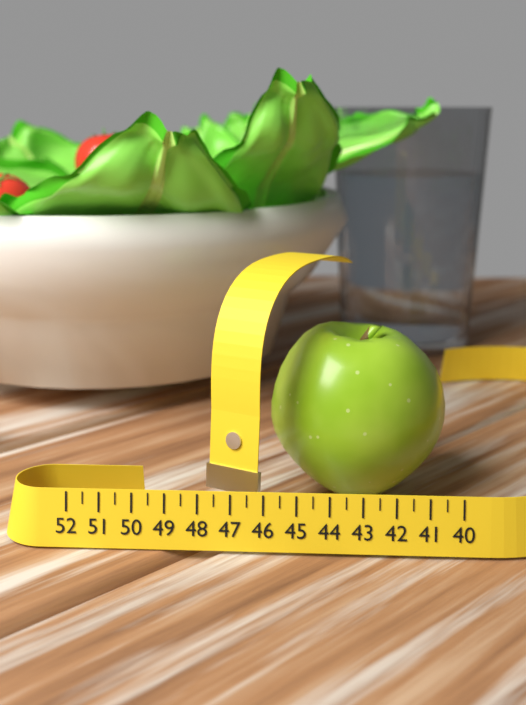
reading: 46.0 (no unit)
